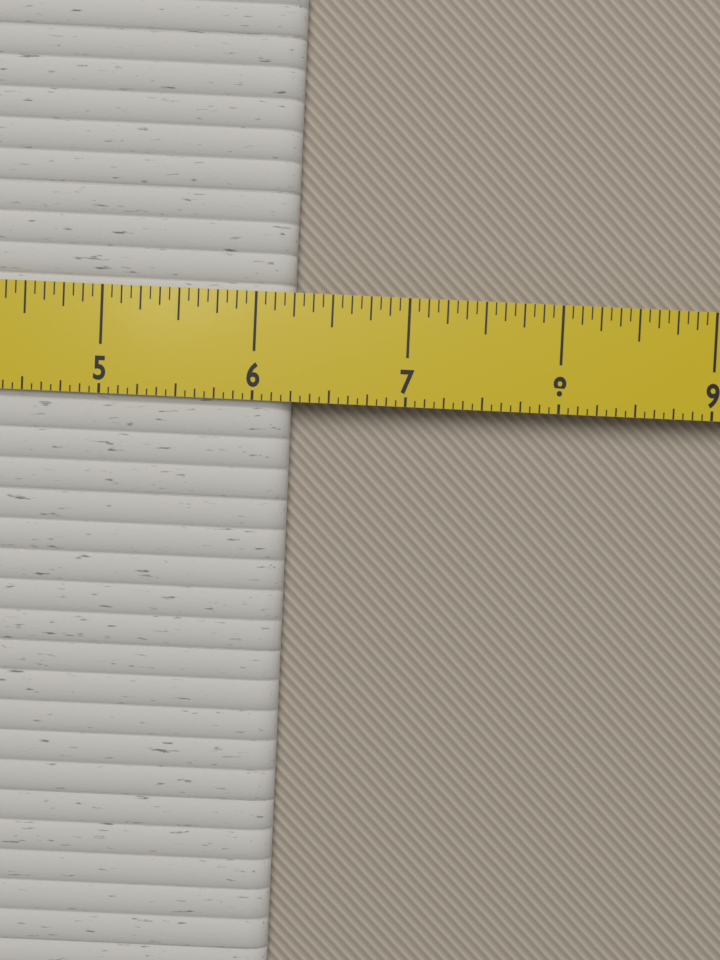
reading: 6.2500 in
